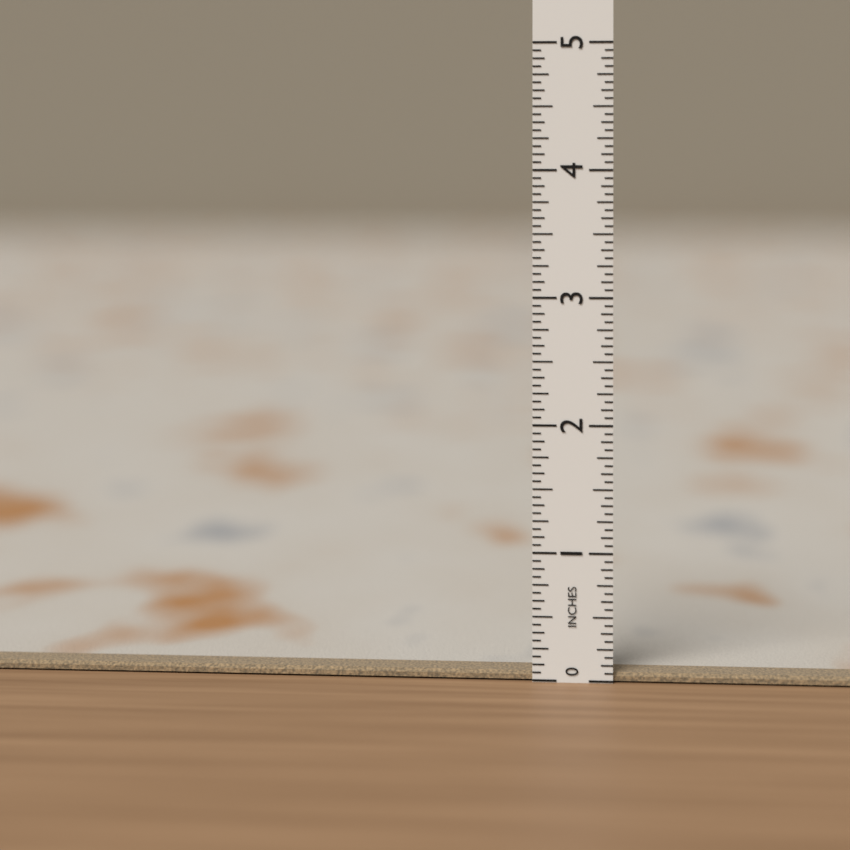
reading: 0.0625 in
